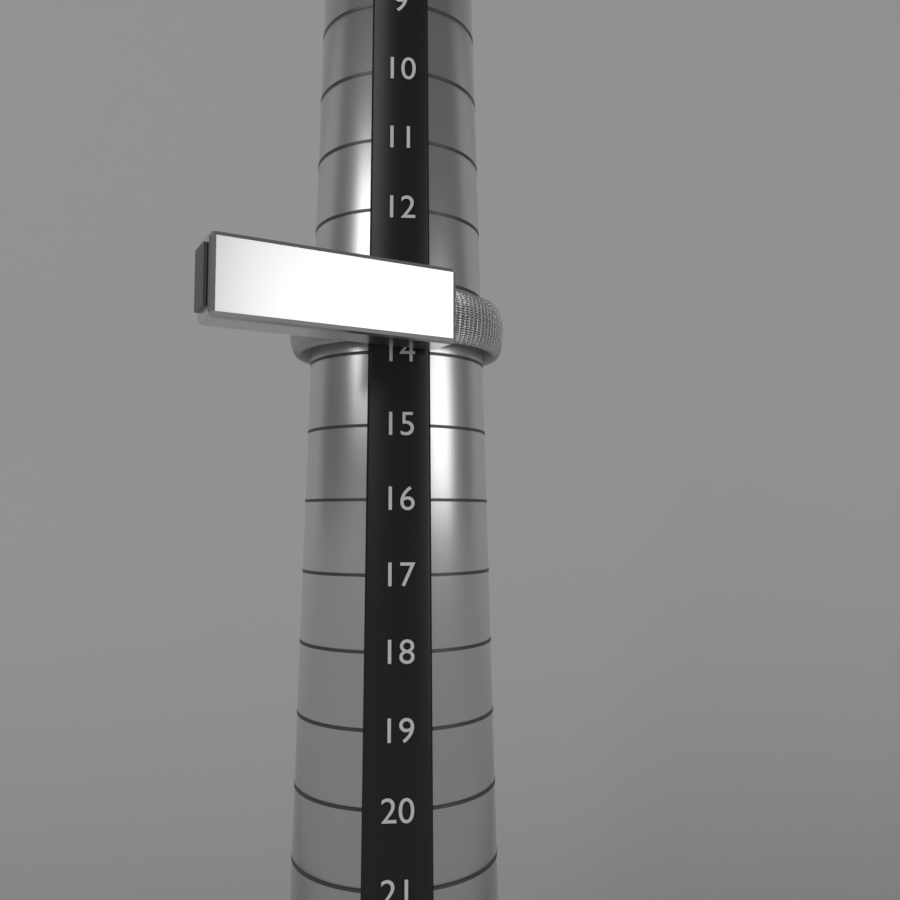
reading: 14 (no unit)
